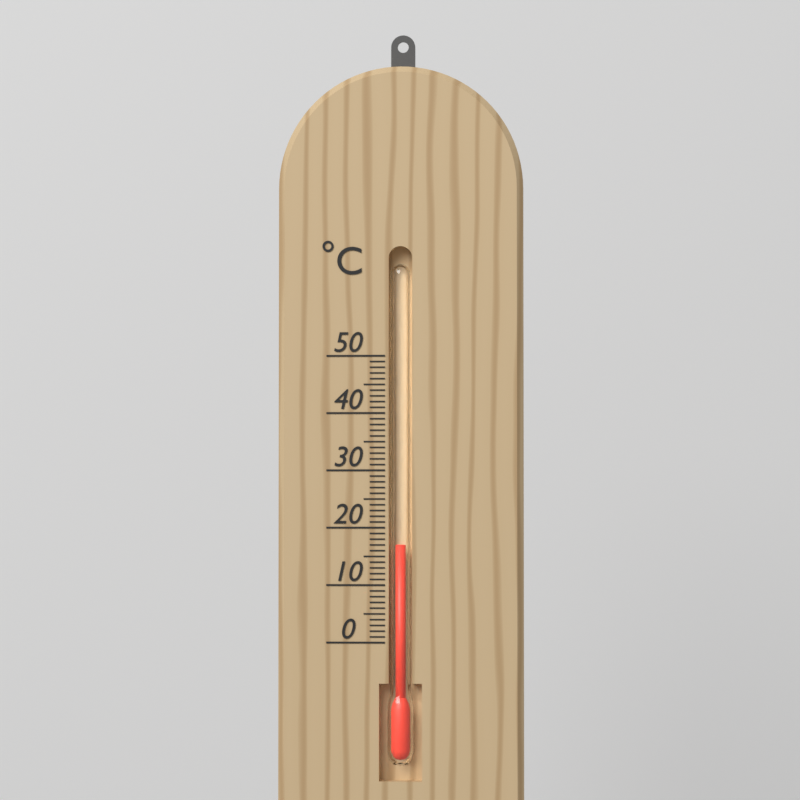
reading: 17 °C
